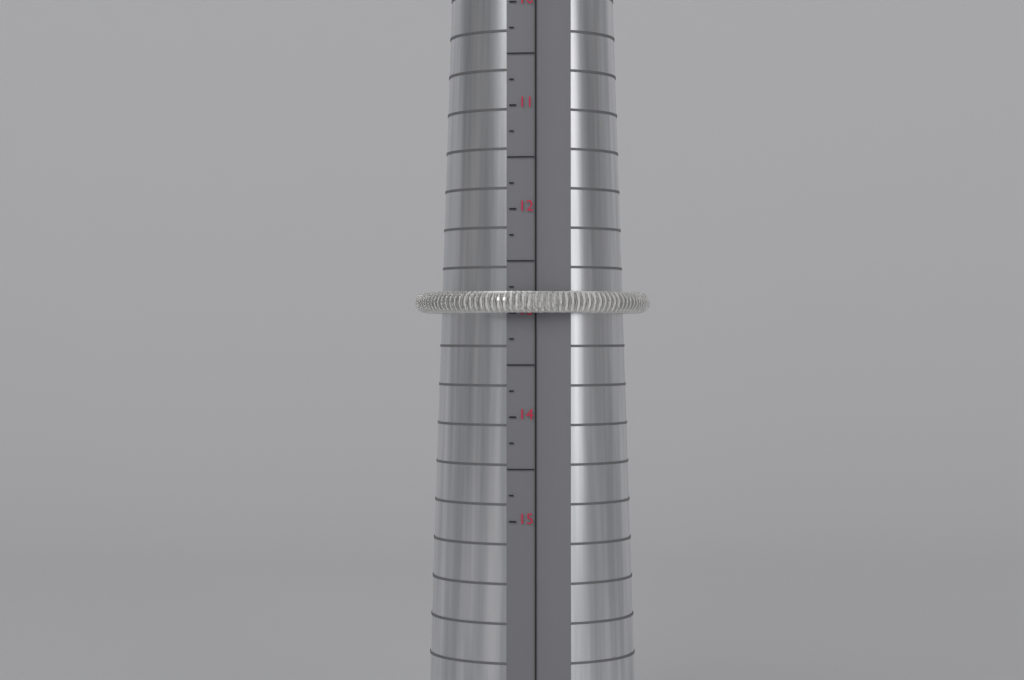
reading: 13.00 (no unit)
